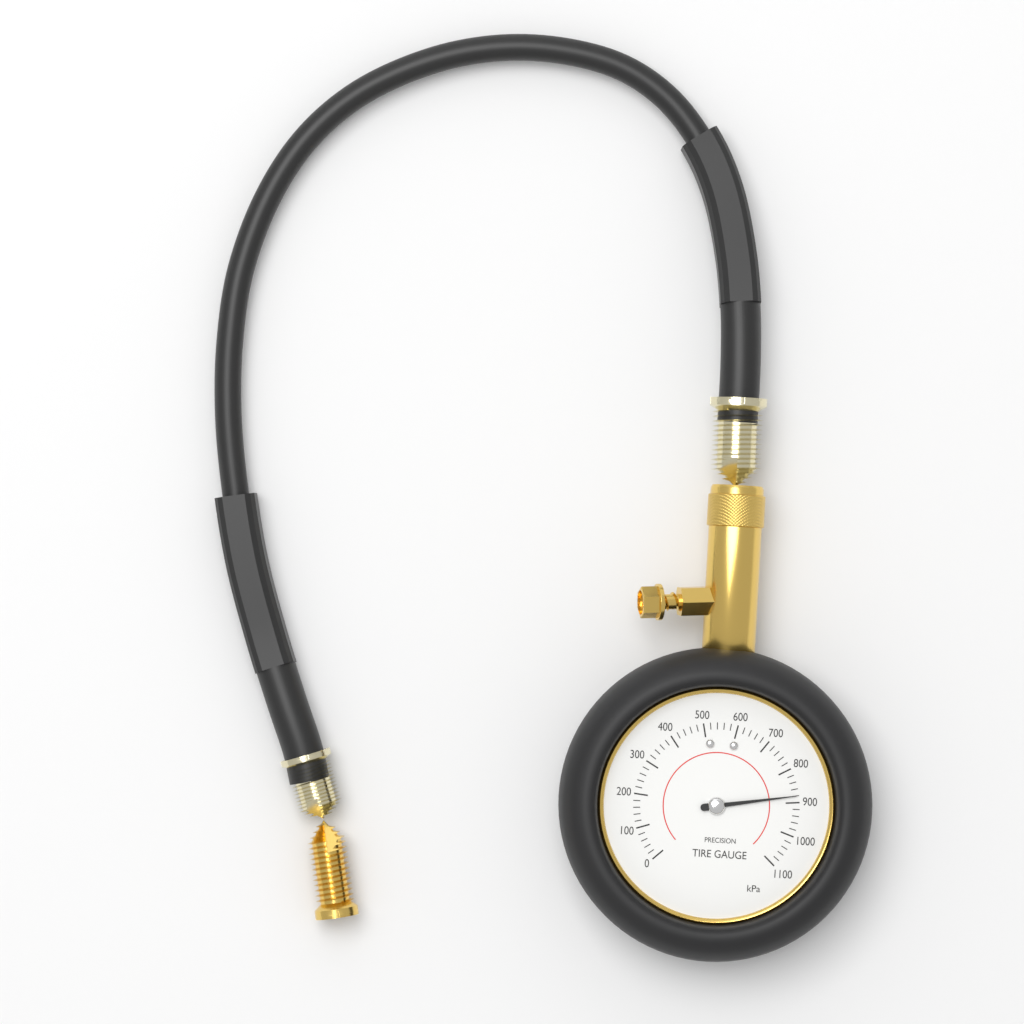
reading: 880 kPa
